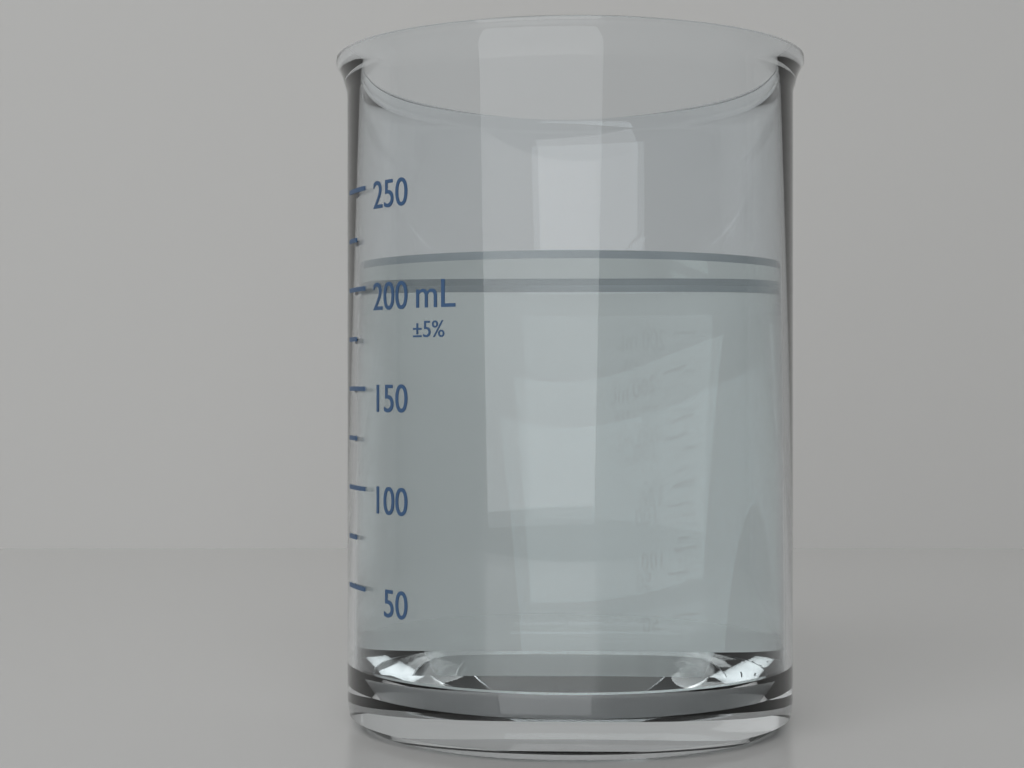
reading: 215 mL
